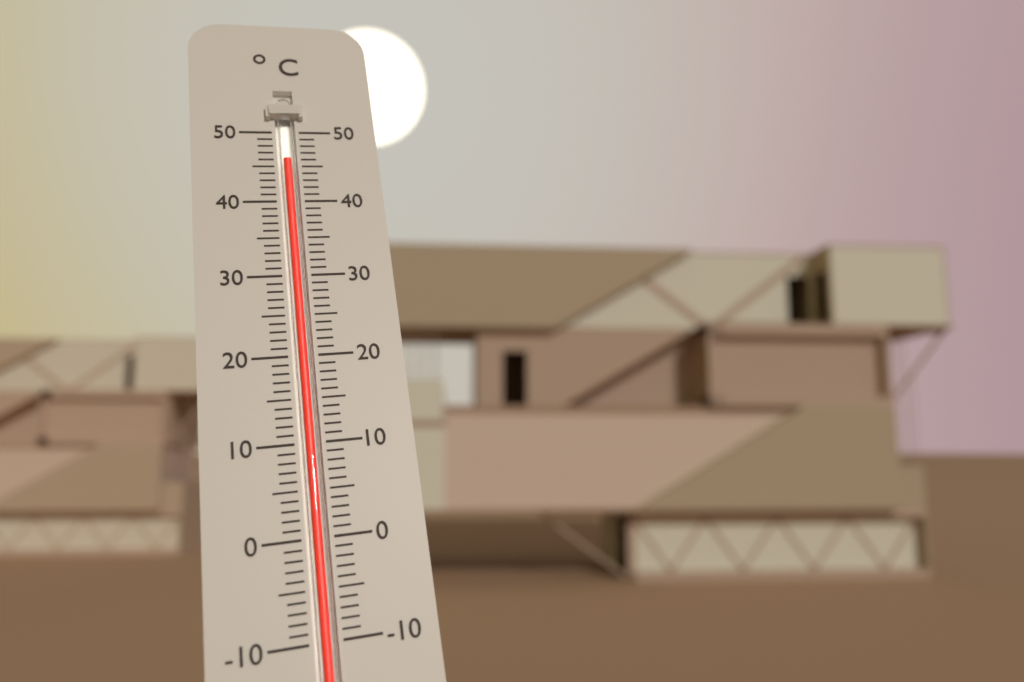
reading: 46 °C
